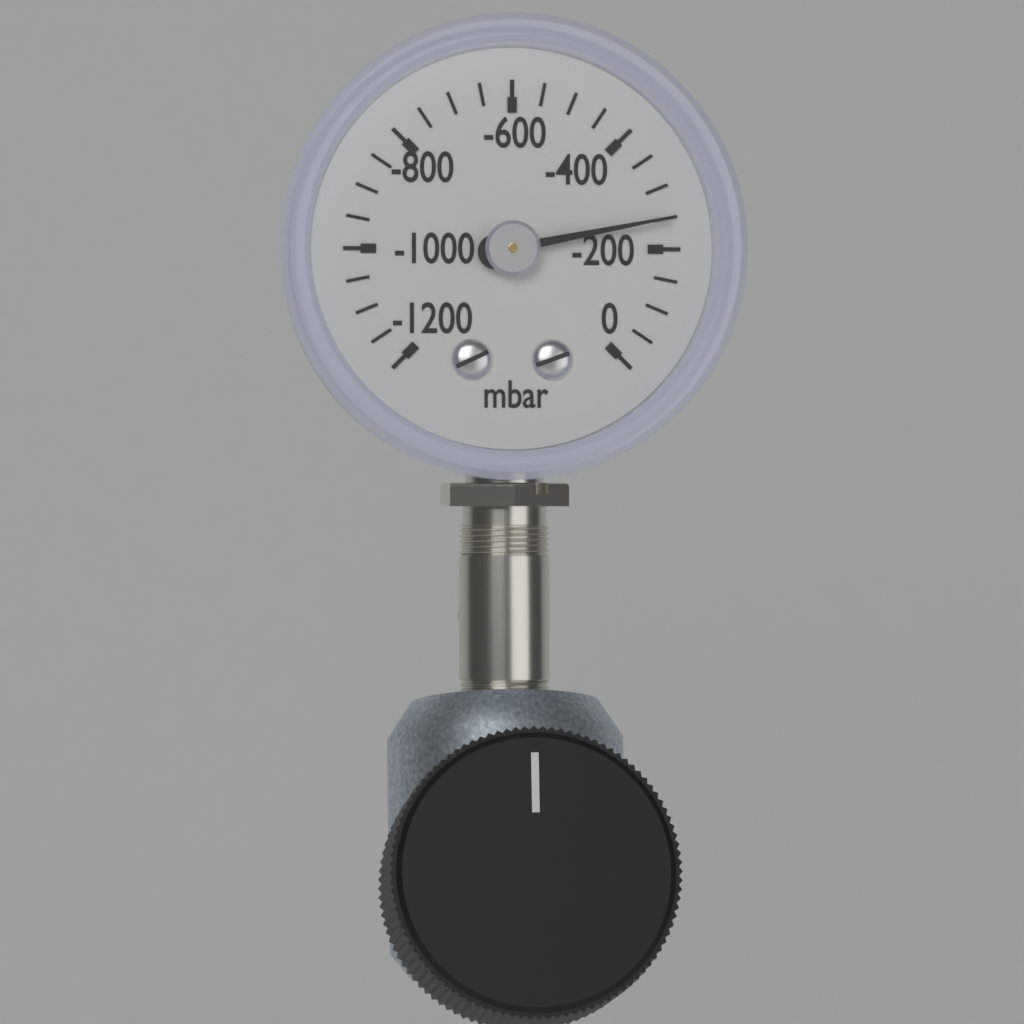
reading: -250 mbar
